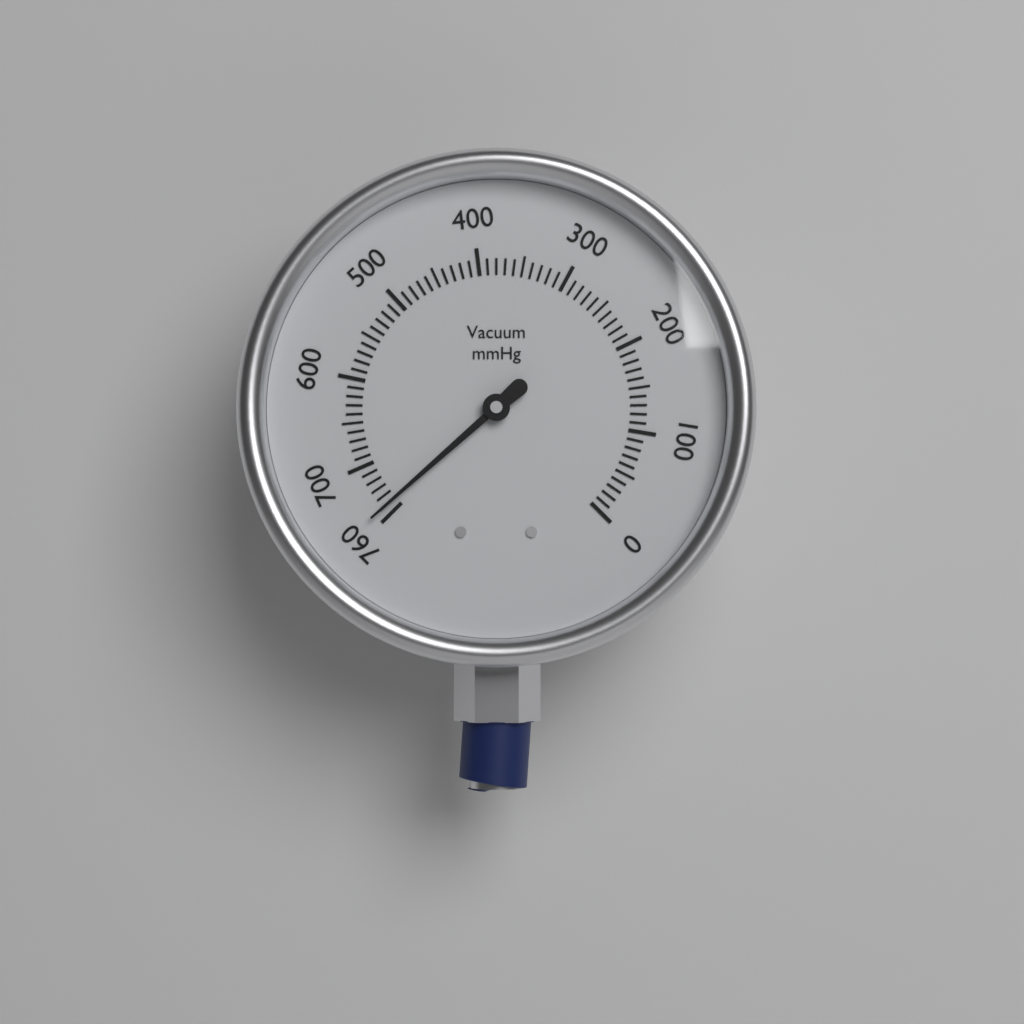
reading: 750 mmHg
